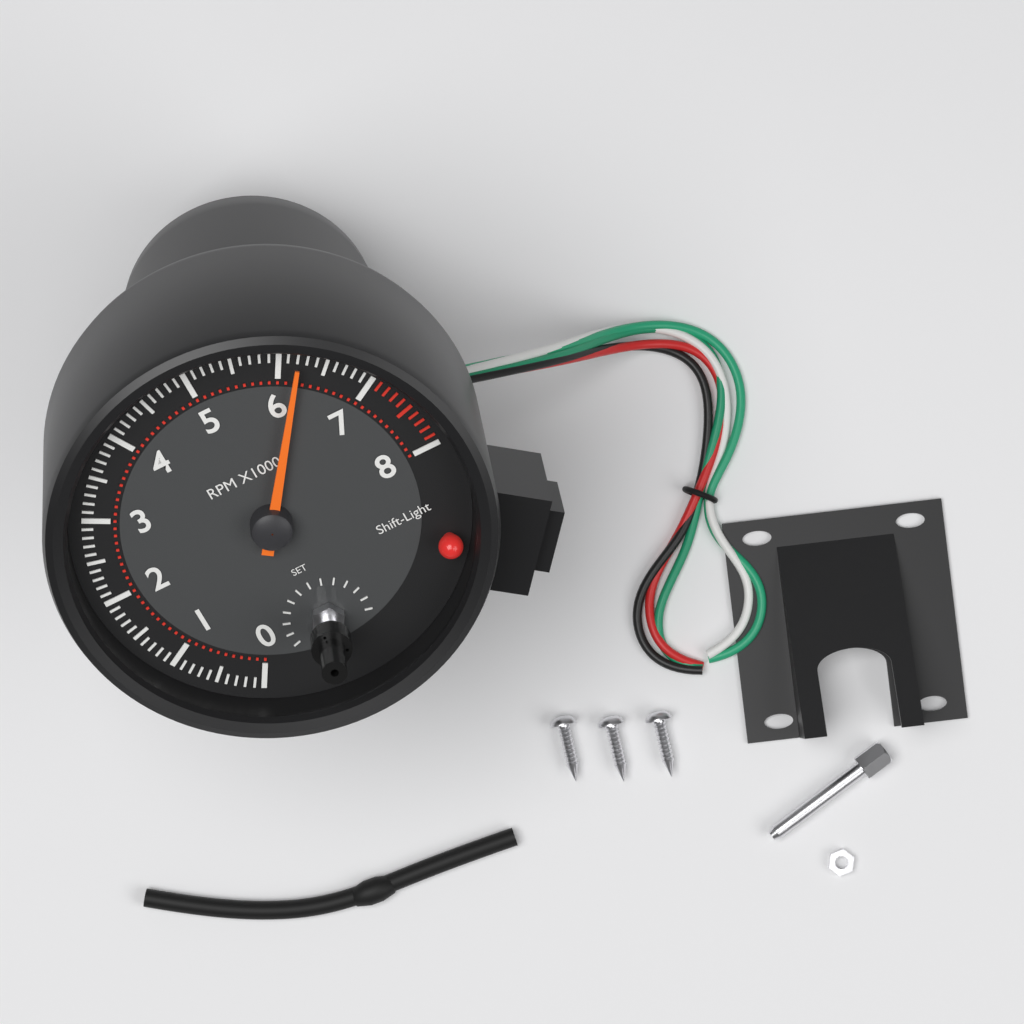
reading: 6200 RPM
